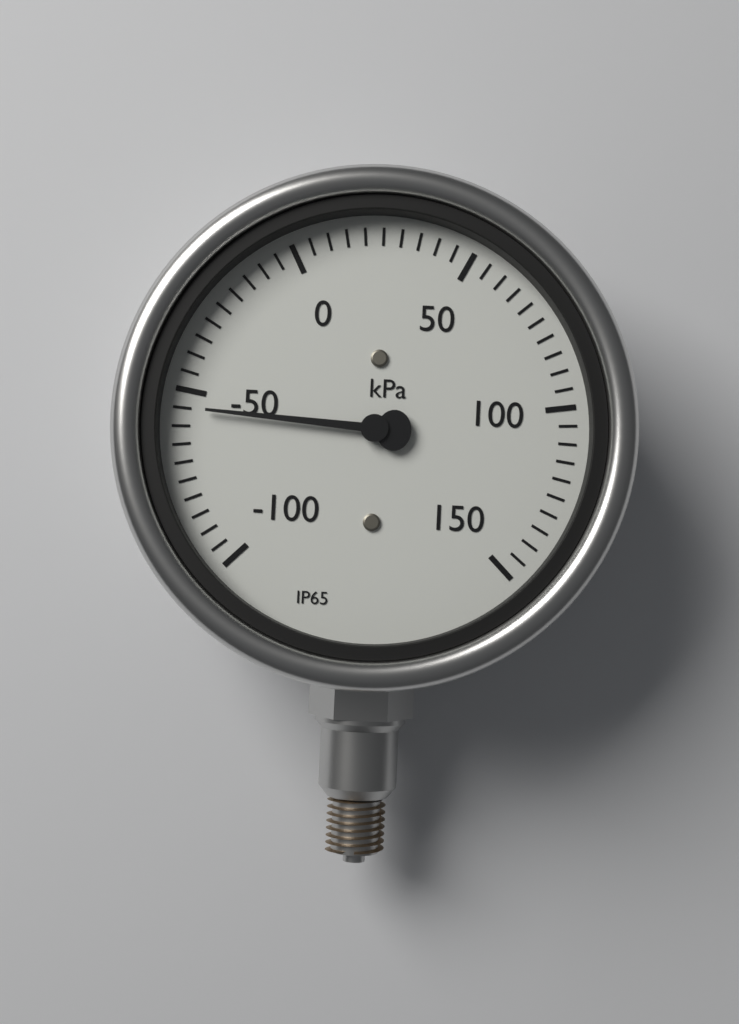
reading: -55 kPa
